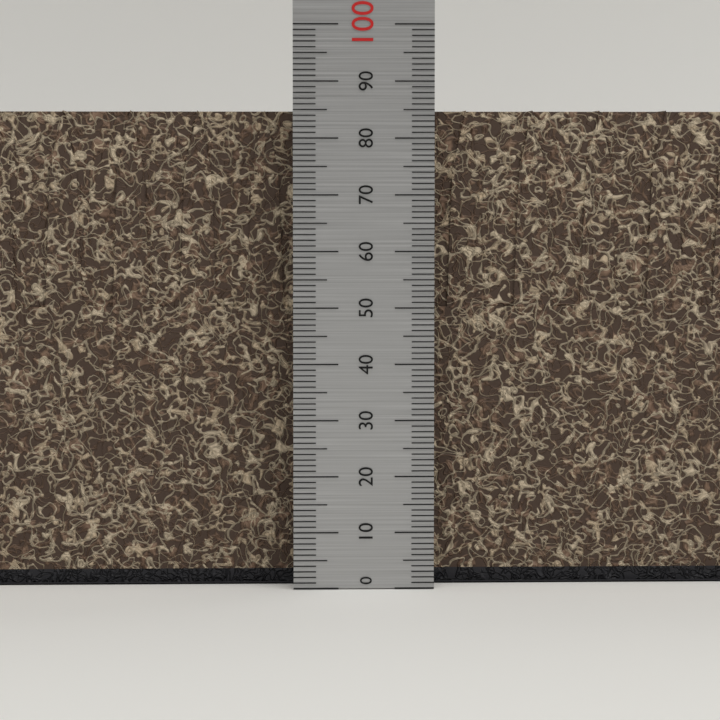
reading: 85 (no unit)
